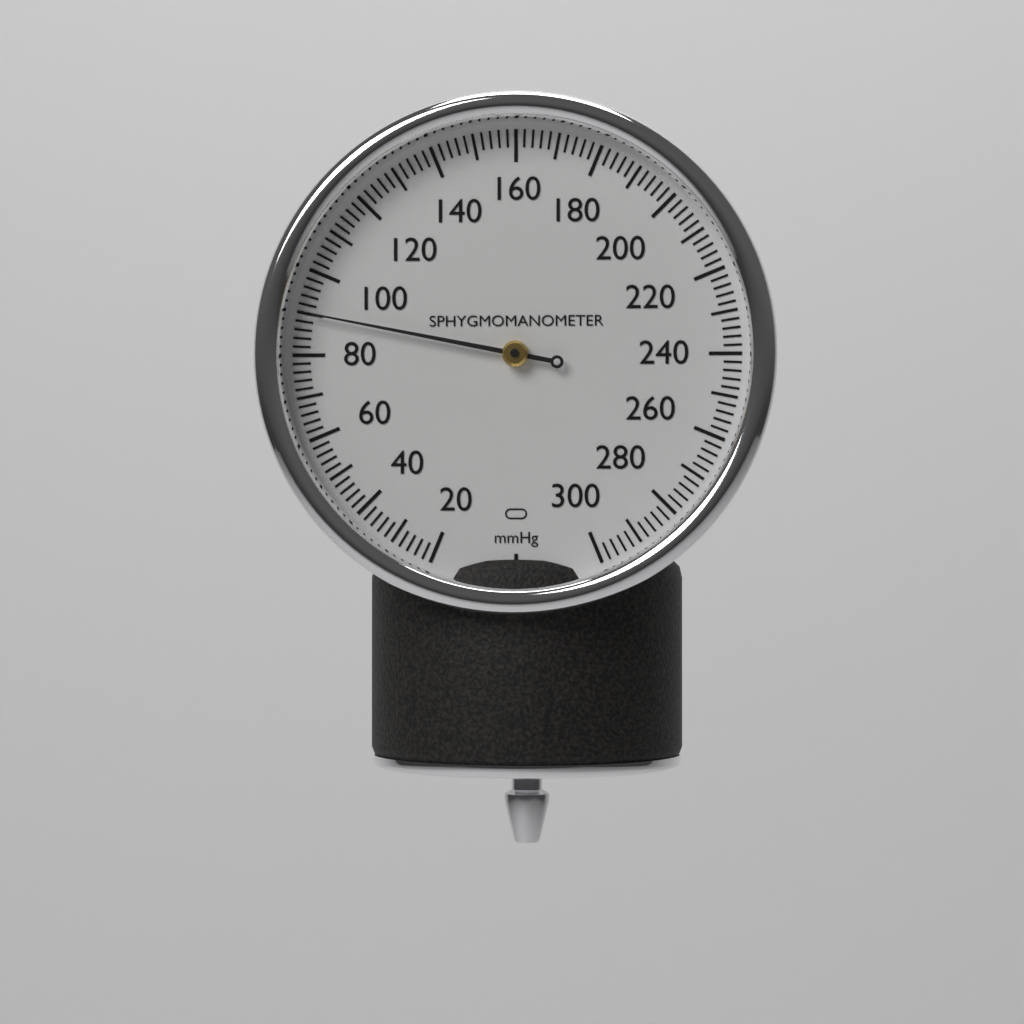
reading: 90 mmHg
